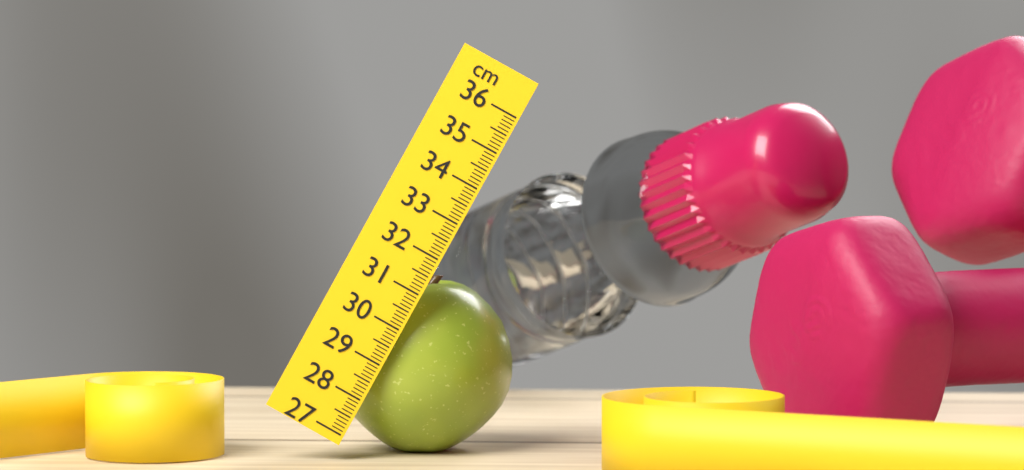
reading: 31.5 cm
